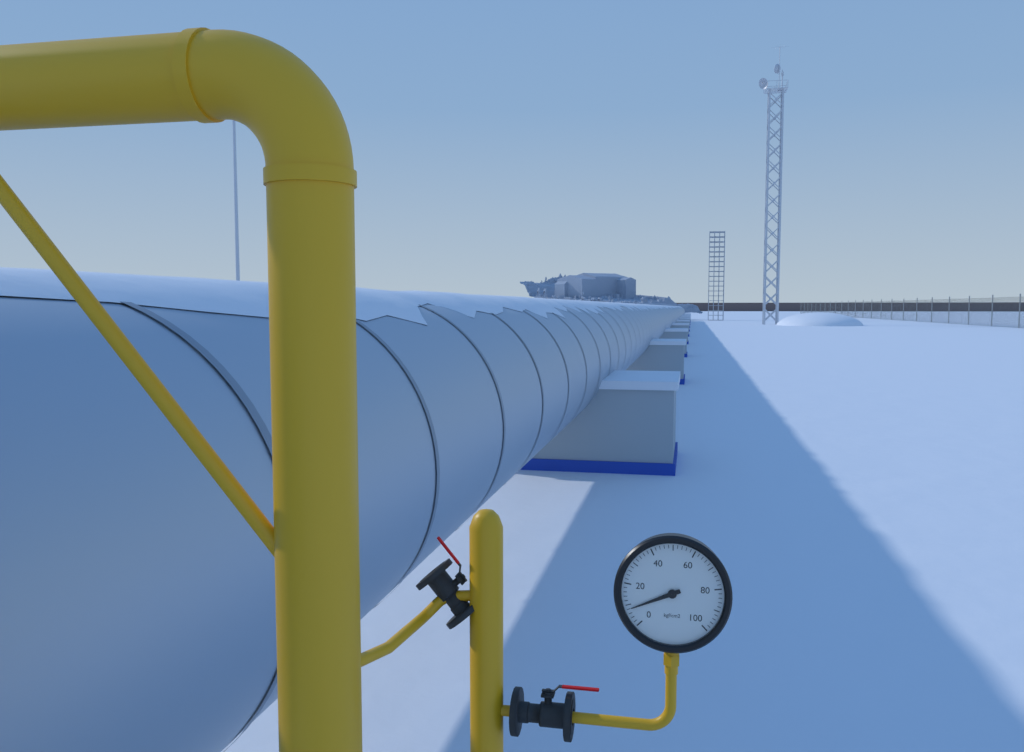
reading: 8 kgf/cm2
